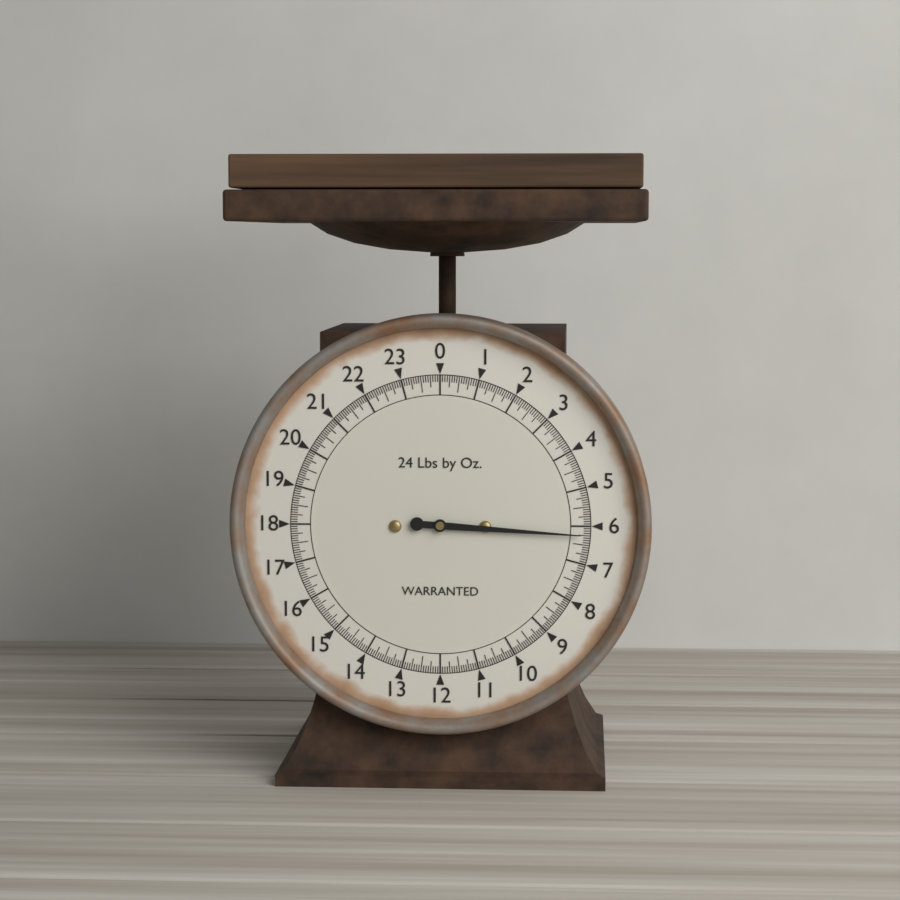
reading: 6.2500 lb
